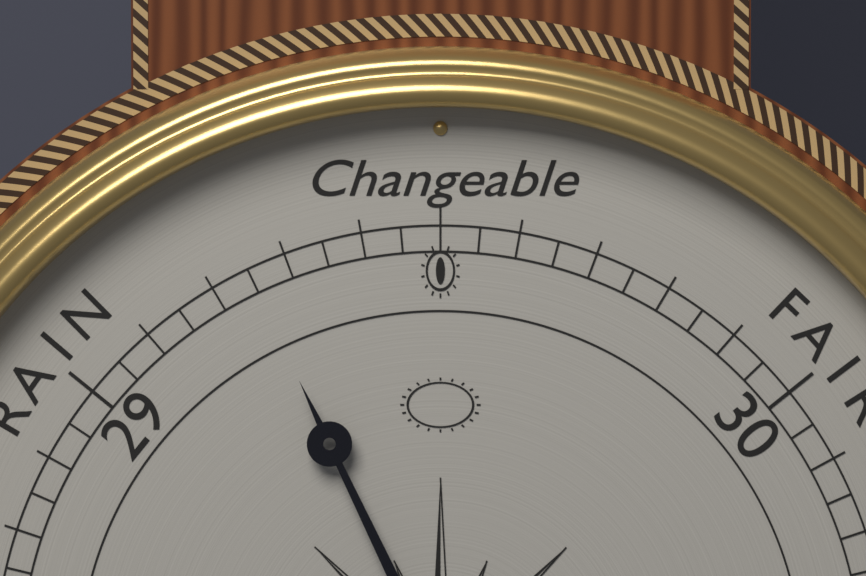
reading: 29.25 (no unit)
